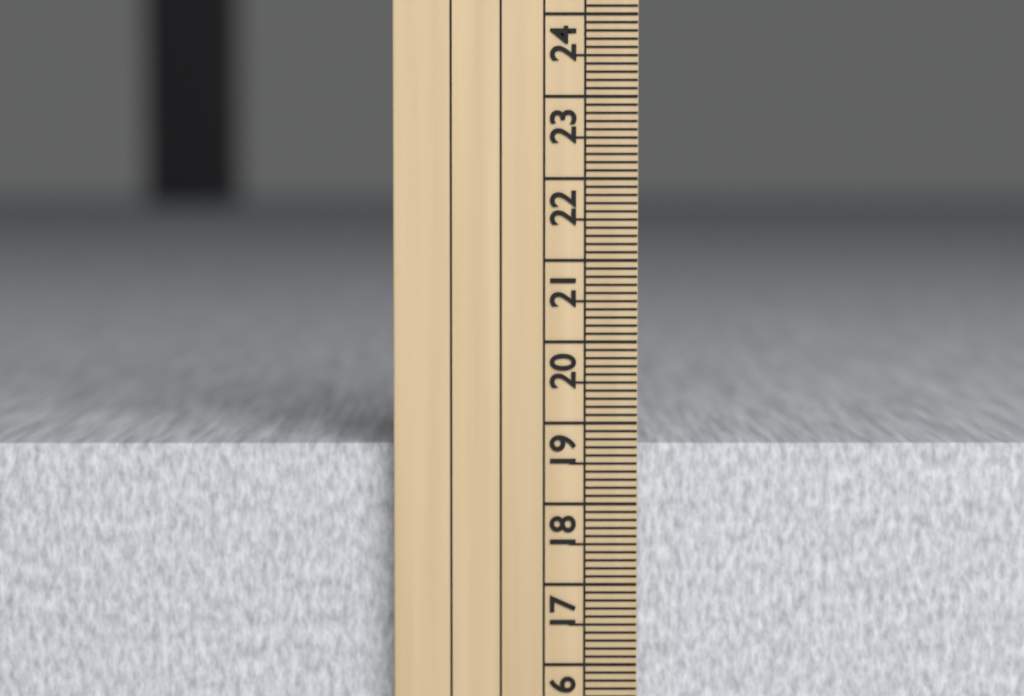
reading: 18.7 cm
